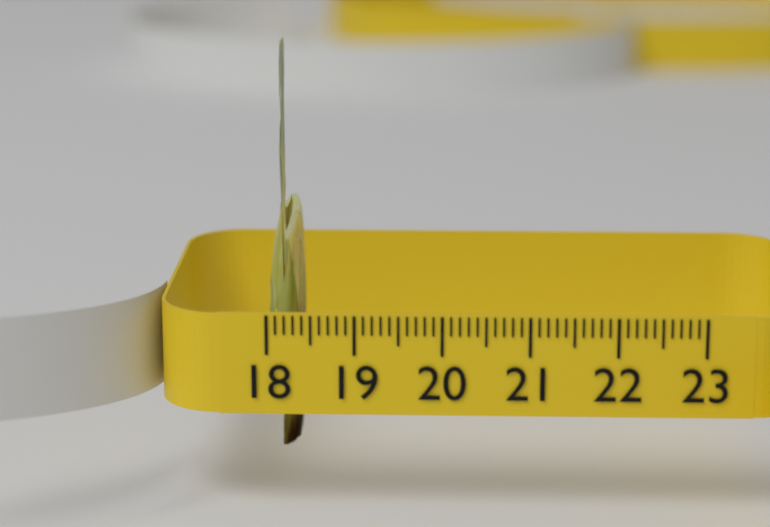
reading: 18.3 (no unit)
